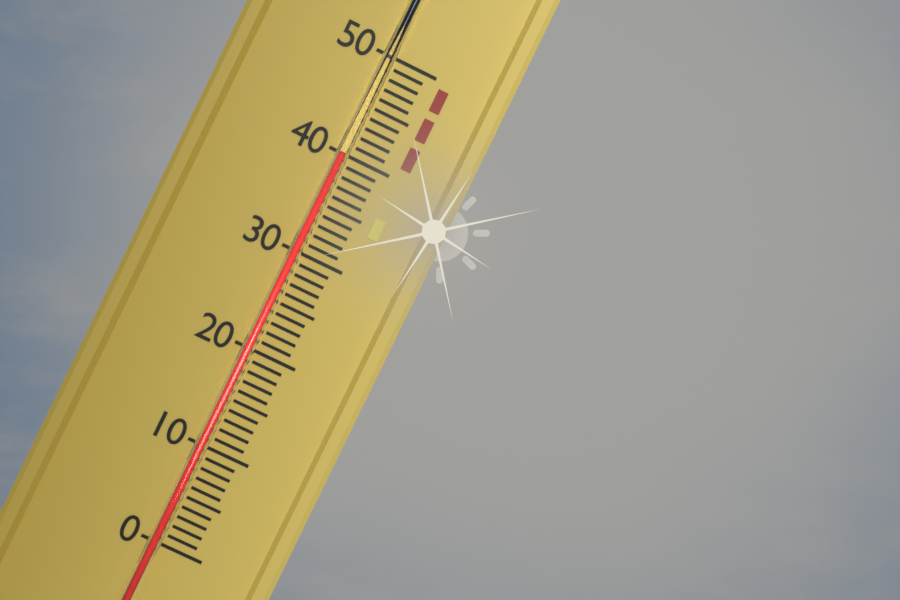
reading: 40 (no unit)
